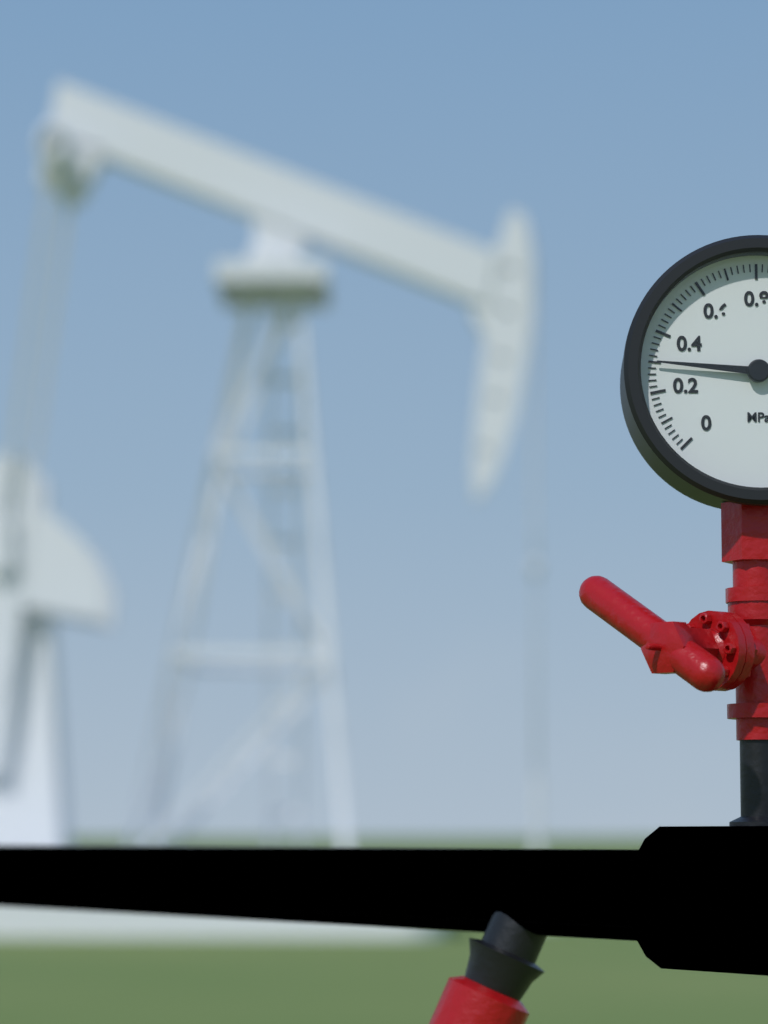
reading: 0.30 MPa
